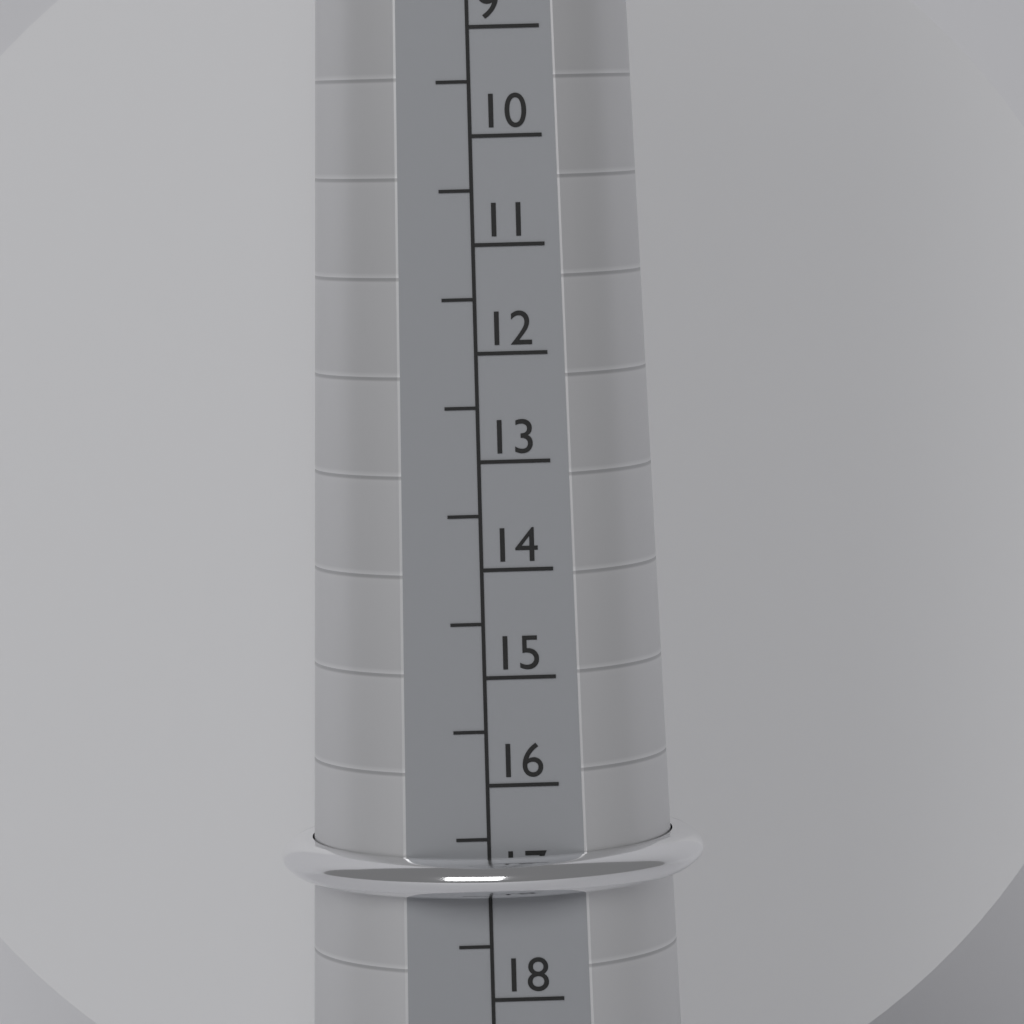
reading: 17.0 (no unit)
